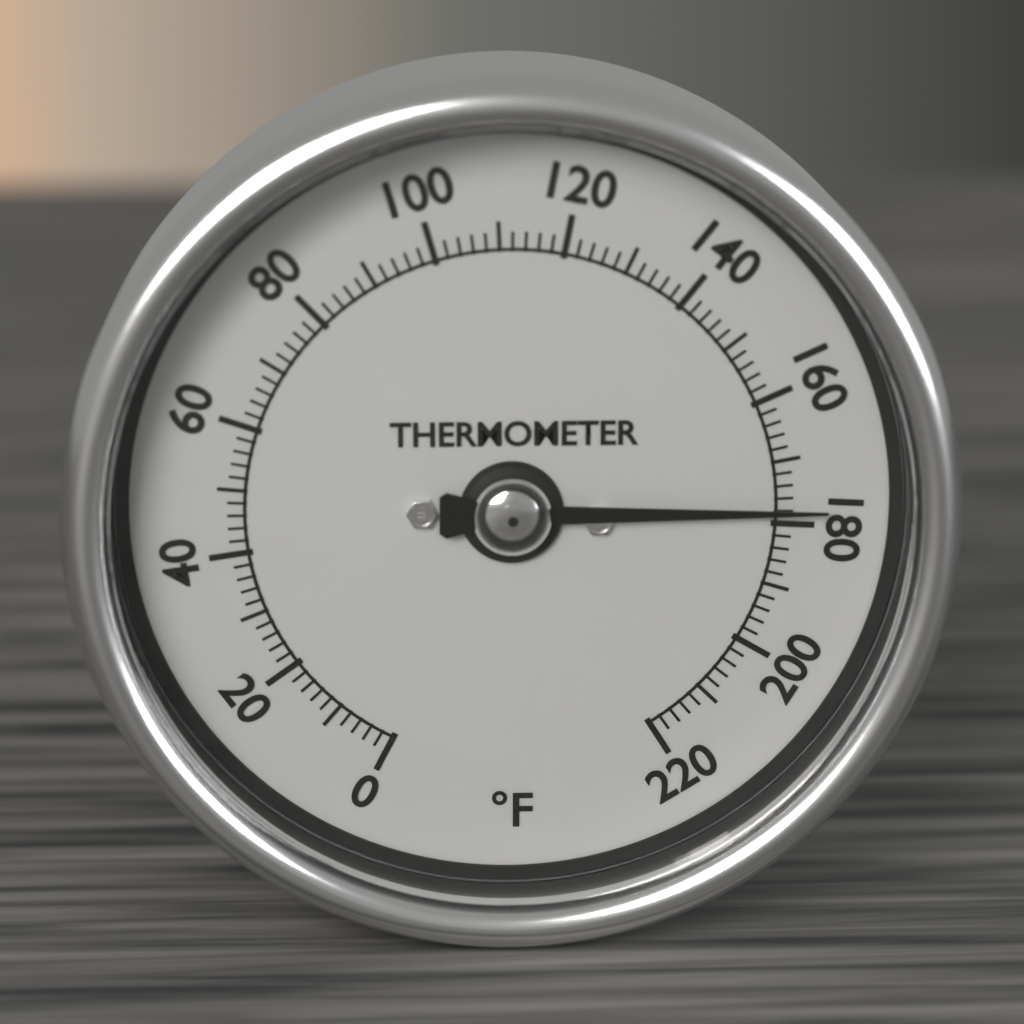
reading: 178 °F
